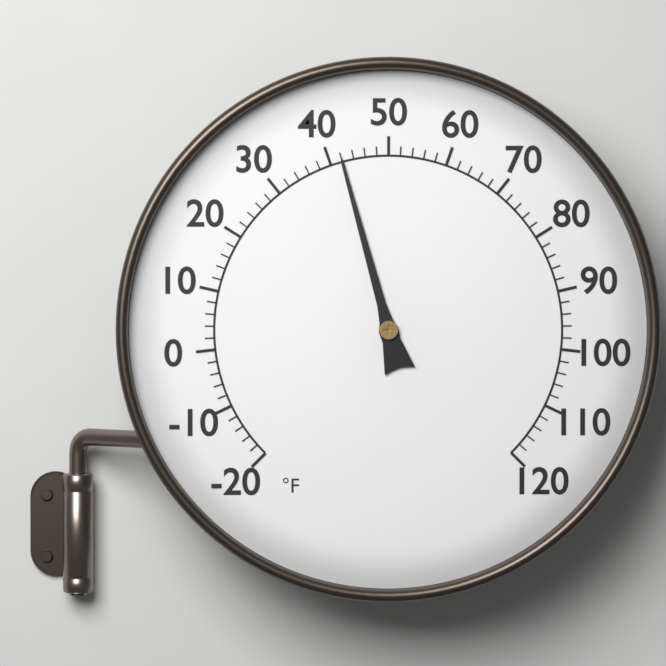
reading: 42 °F
